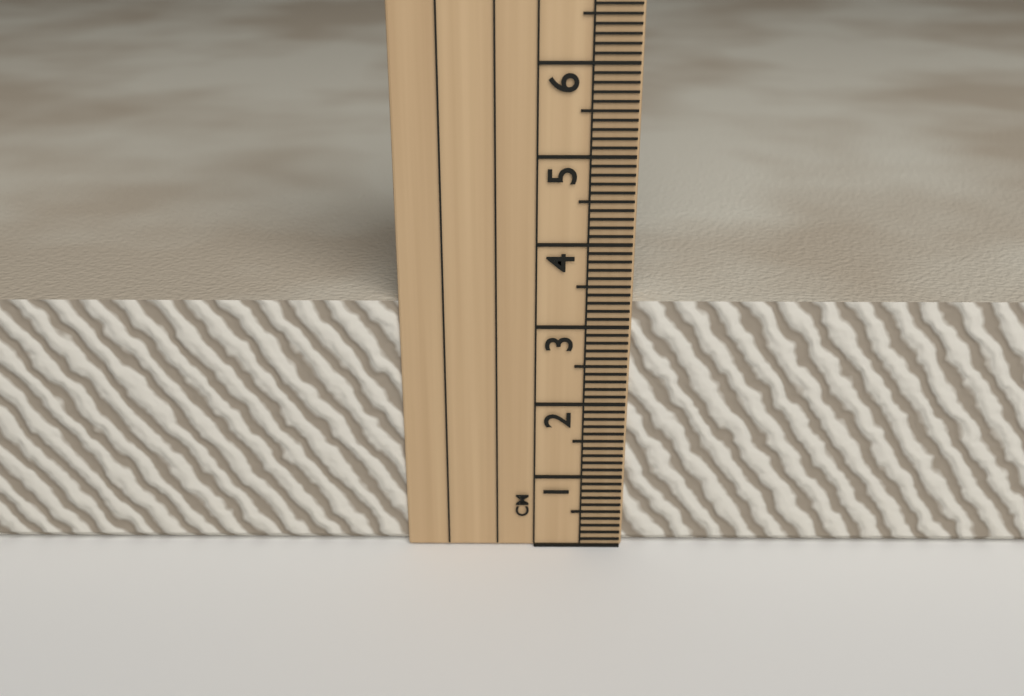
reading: 3.3 cm
